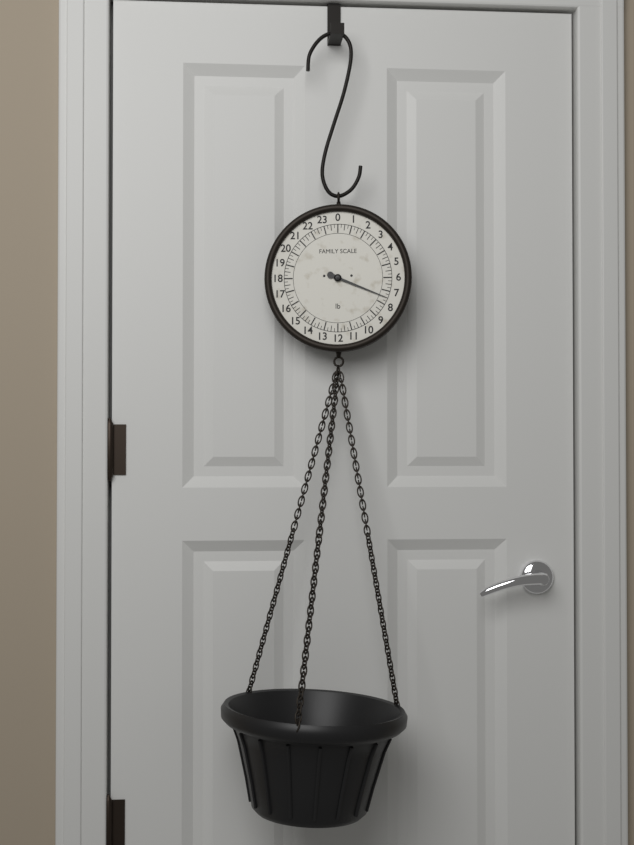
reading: 7.50 lb
